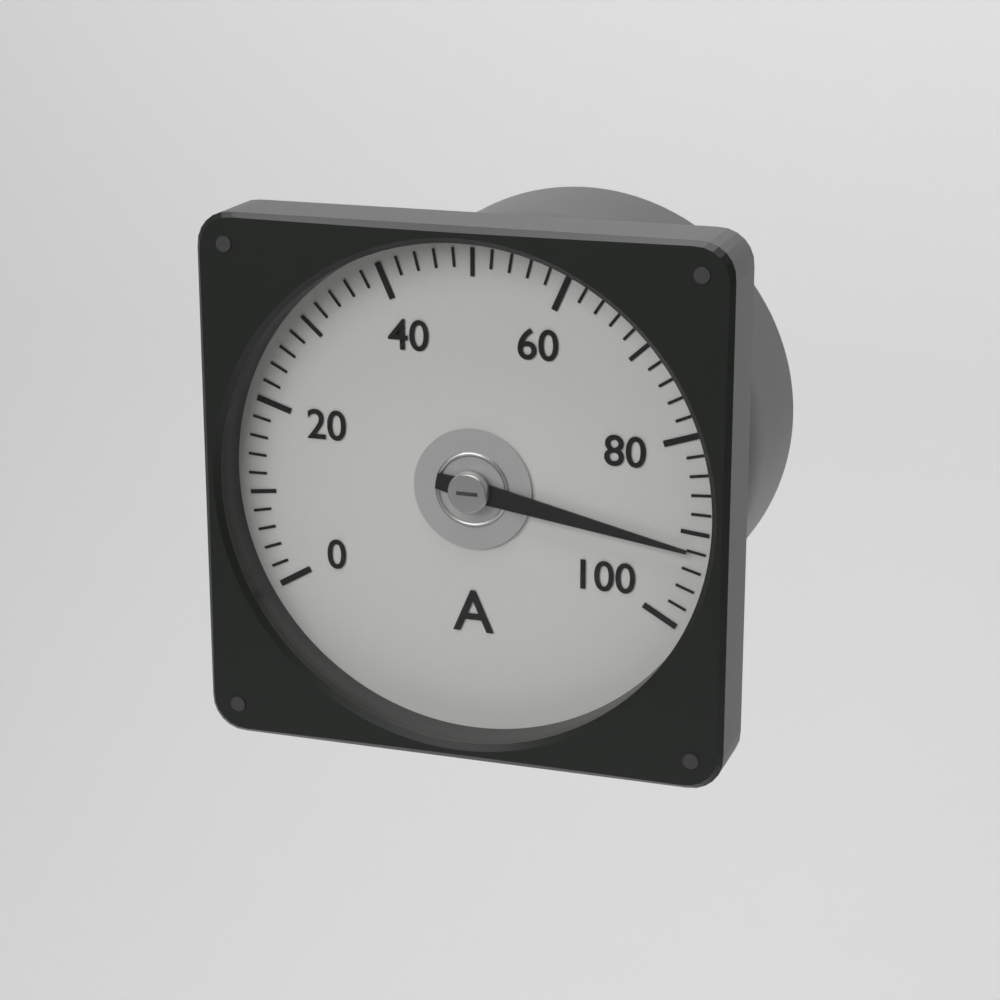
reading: 92 A
